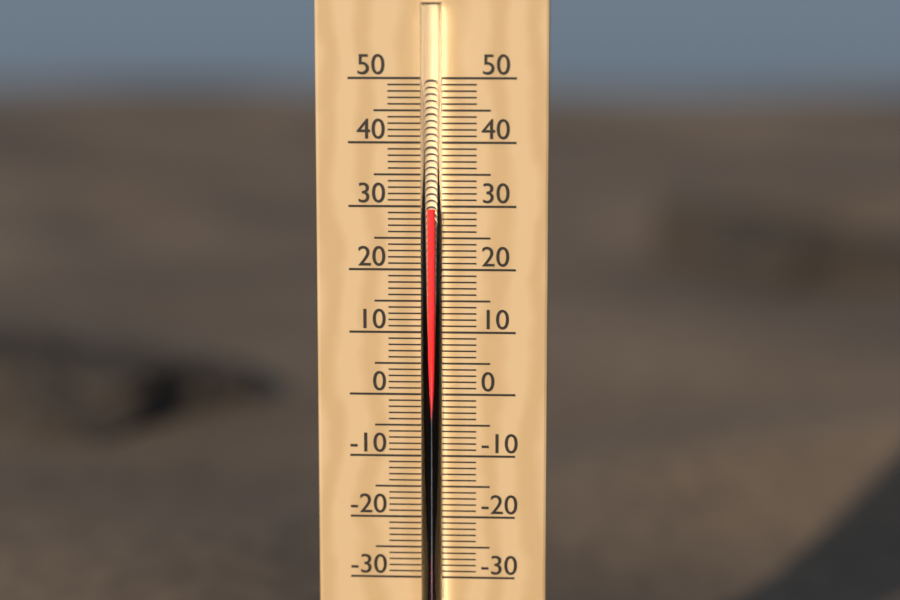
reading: 30 °C
